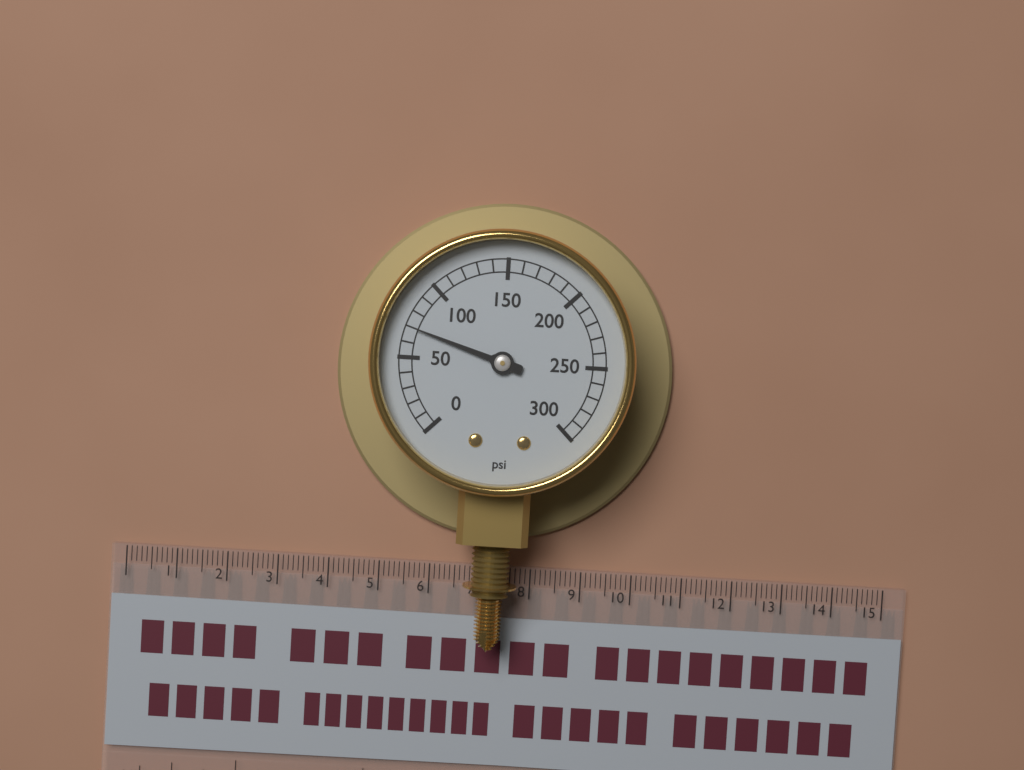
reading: 70 psi
